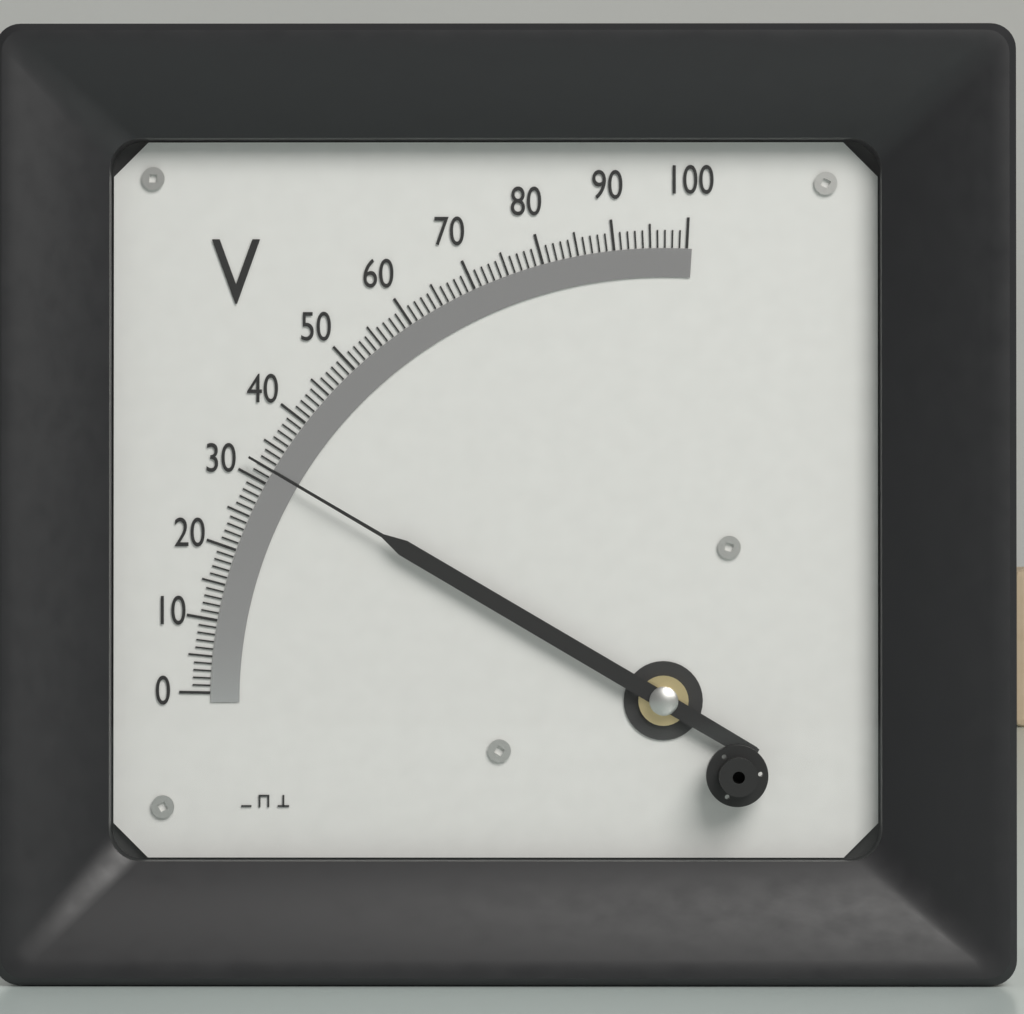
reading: 32 V
